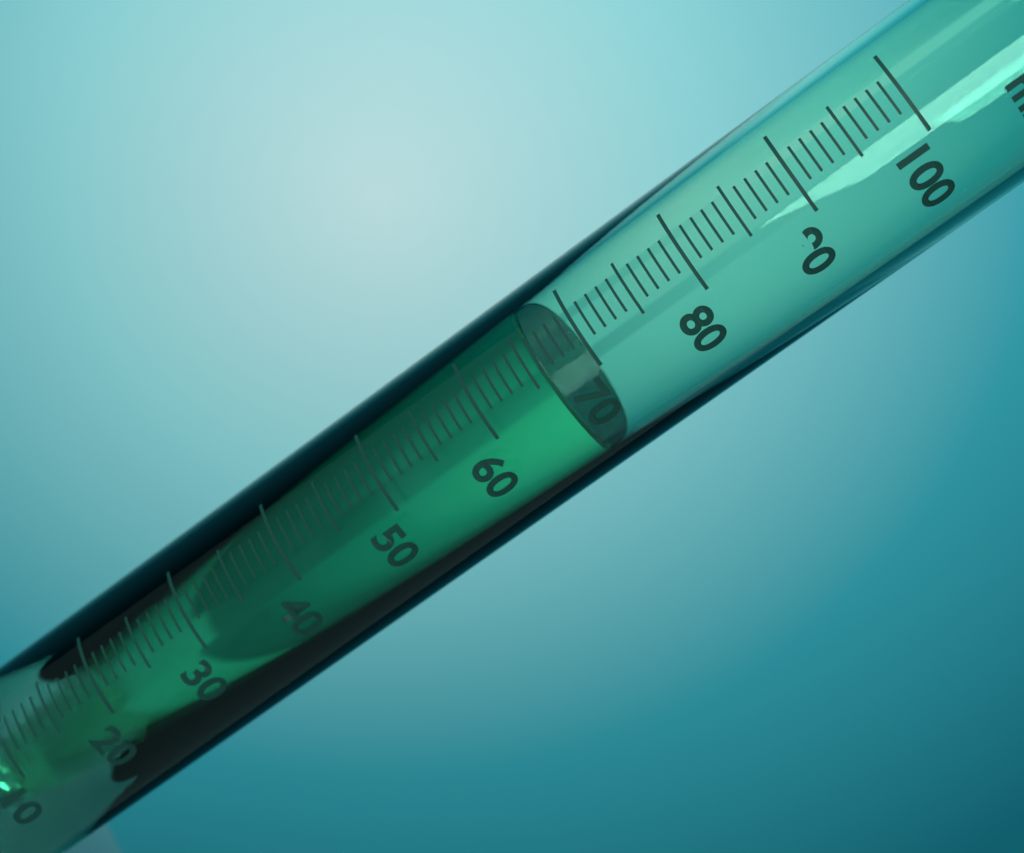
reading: 66 ml
